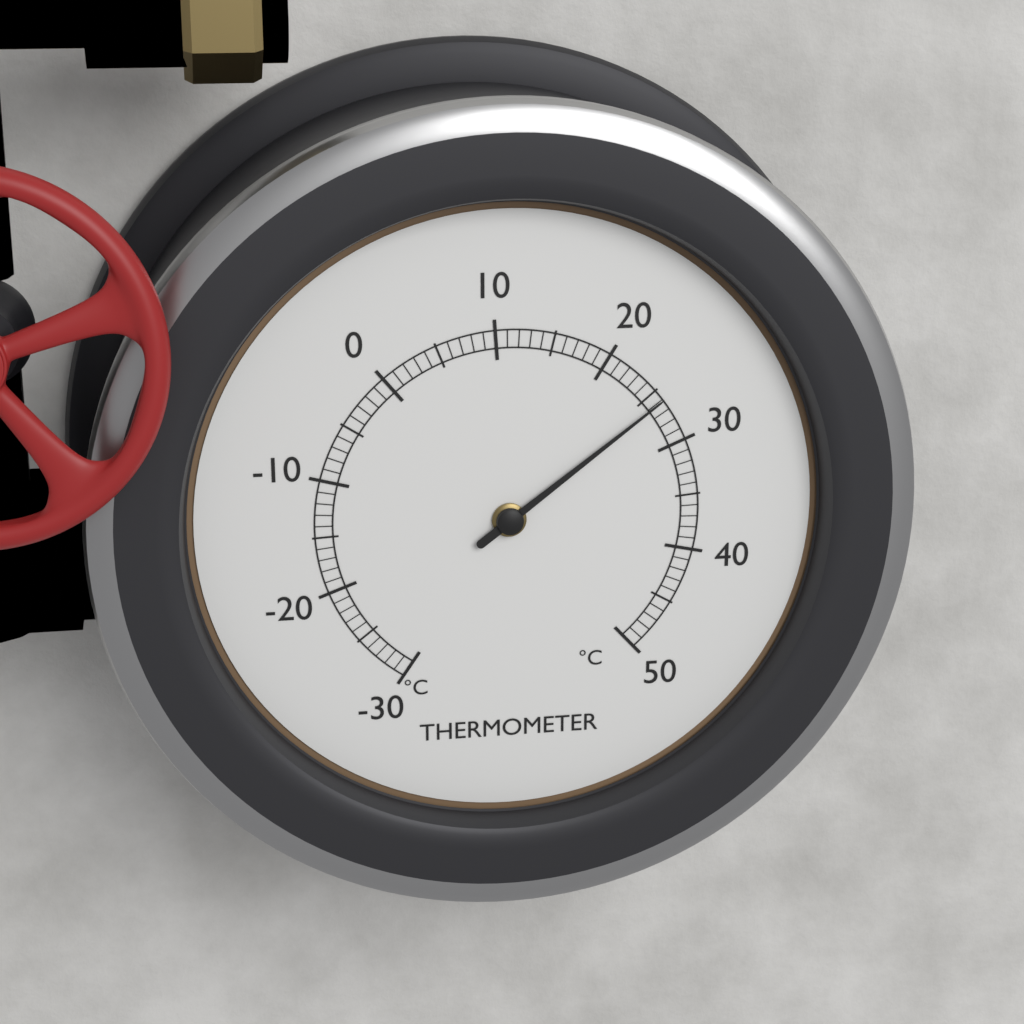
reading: 26 °C
